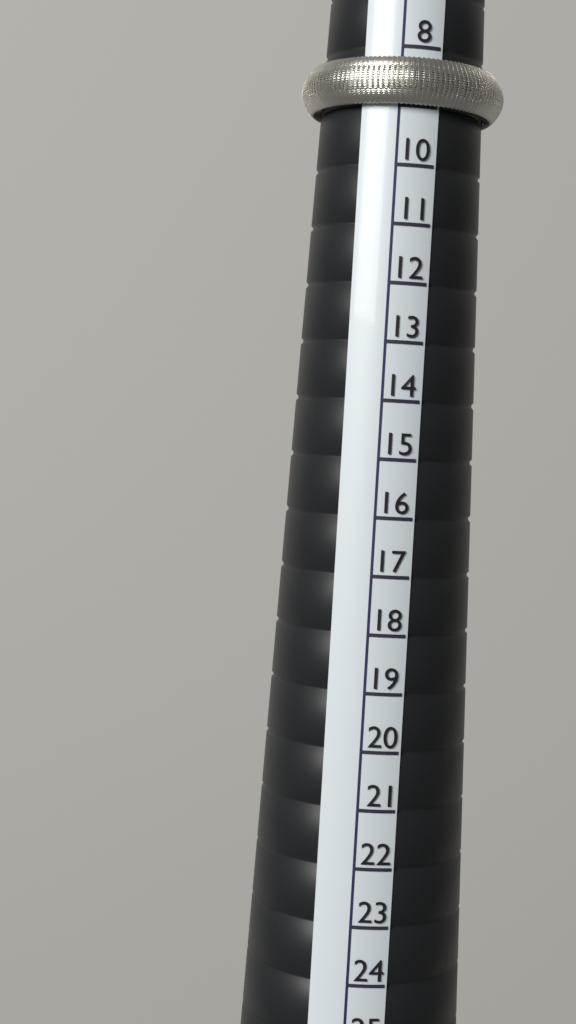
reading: 9 (no unit)
